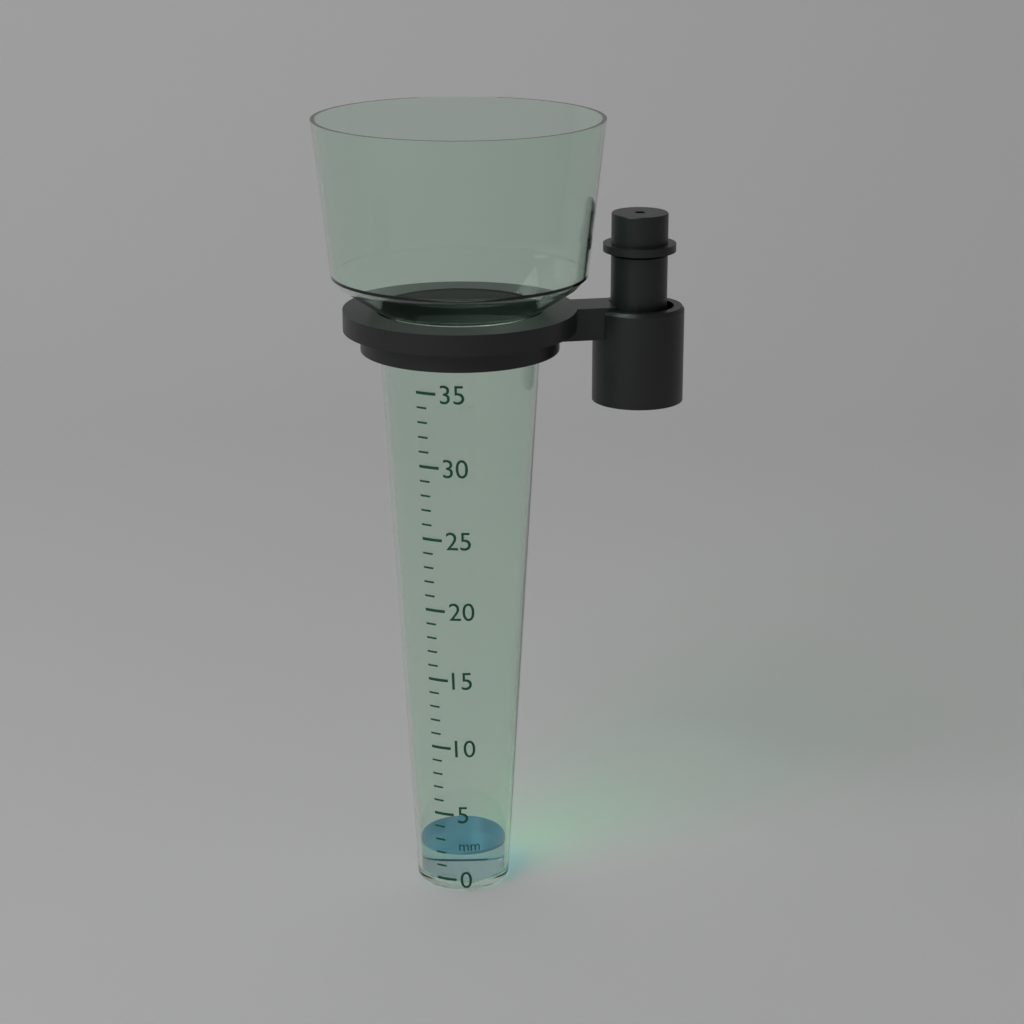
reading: 2 mm
